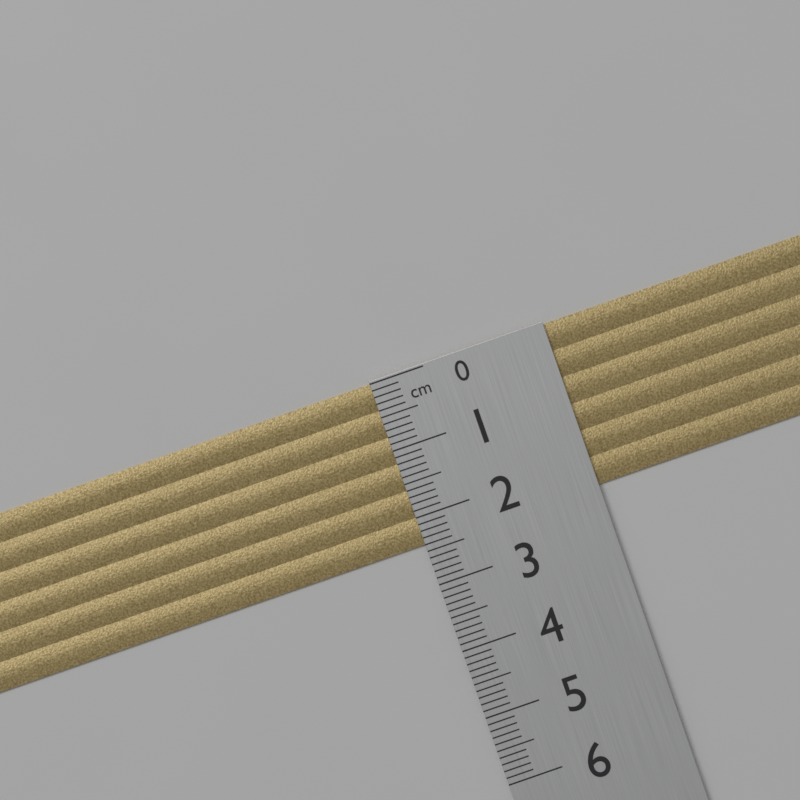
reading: 2.4 cm
